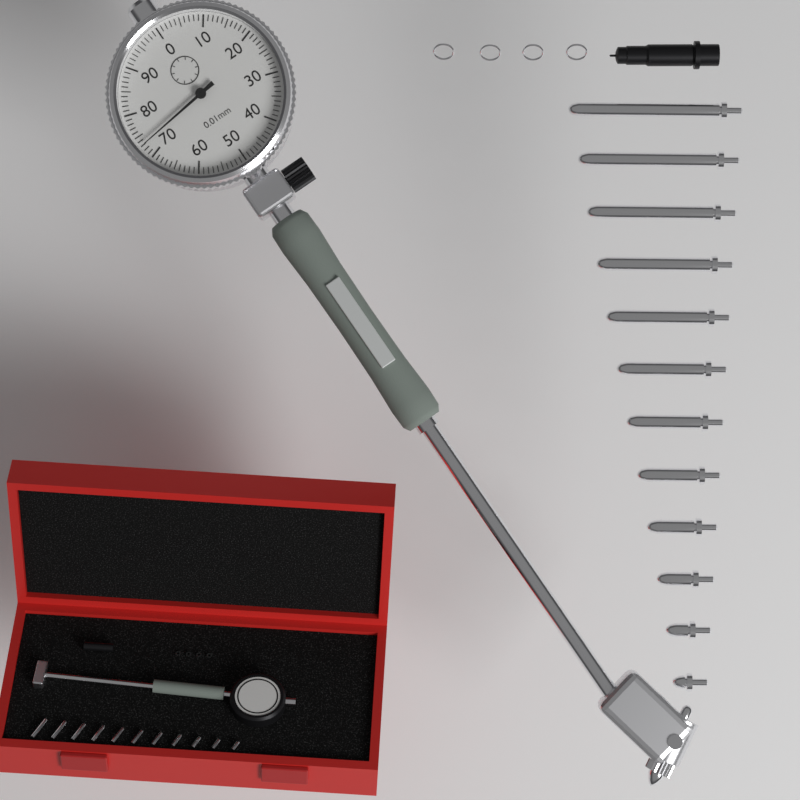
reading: 0.73 mm
